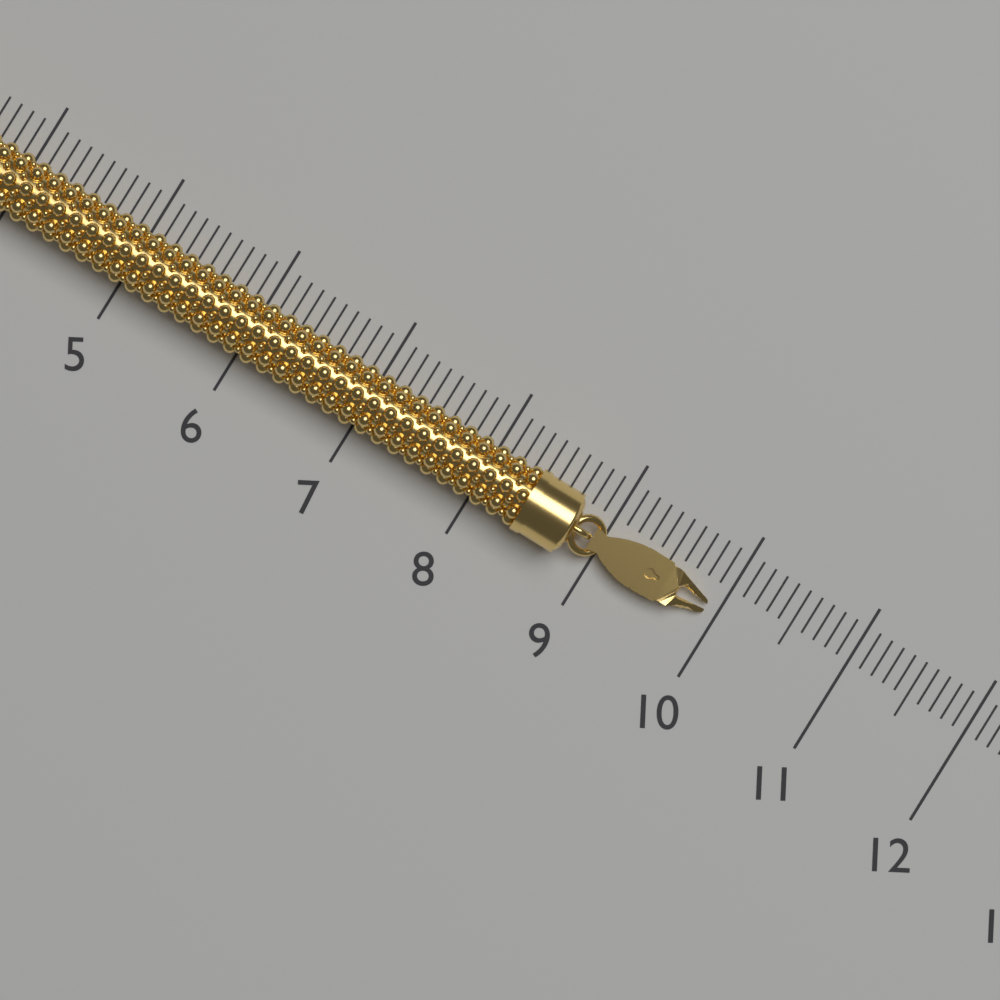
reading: 9.9 (no unit)
